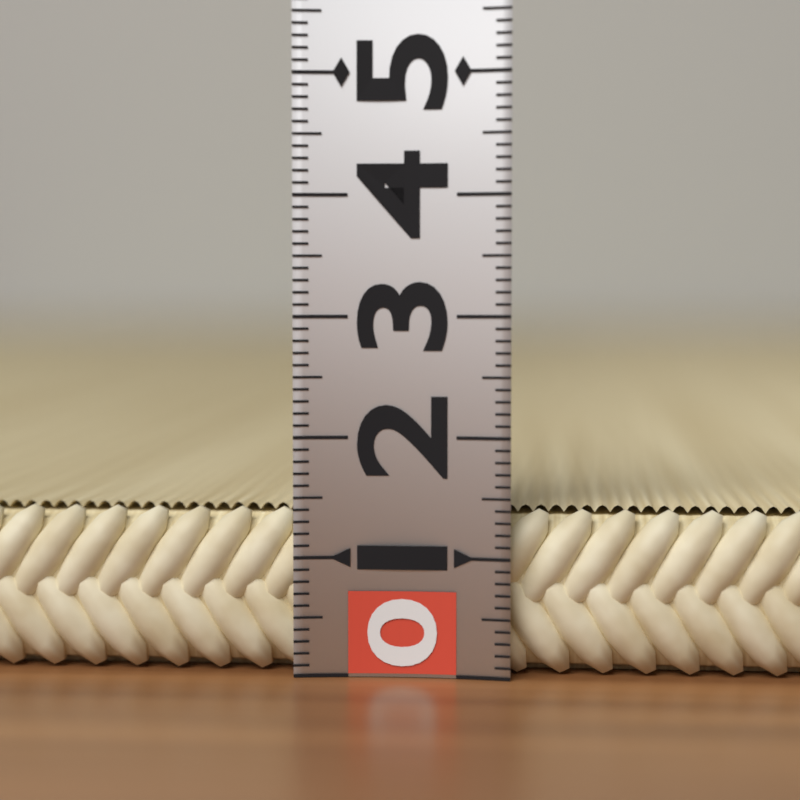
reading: 1.4 (no unit)
